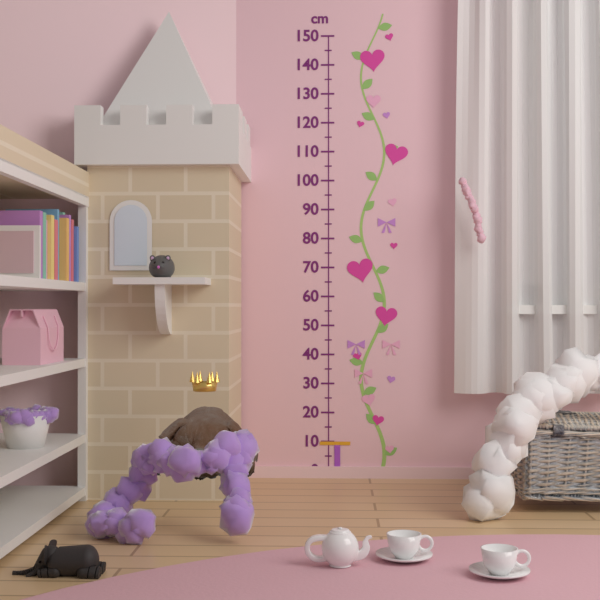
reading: 10 cm
